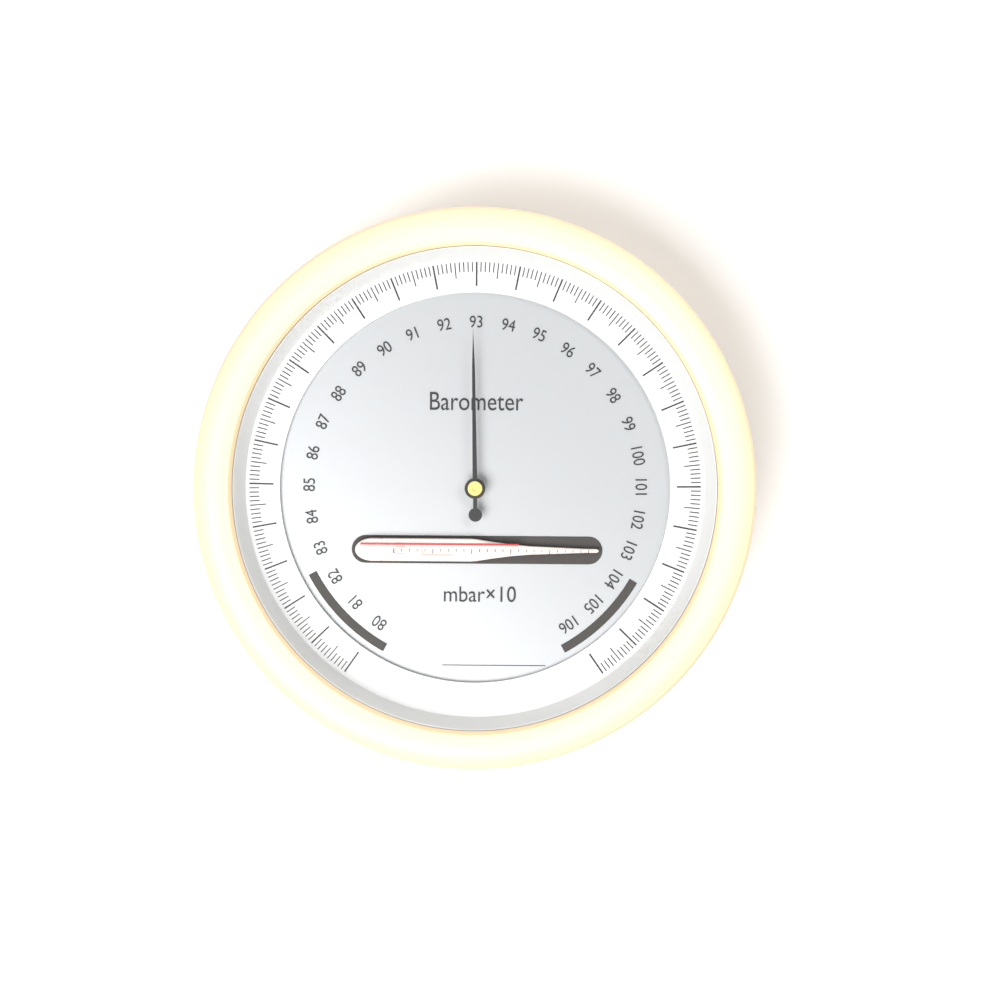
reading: 92.9 mbar×10
